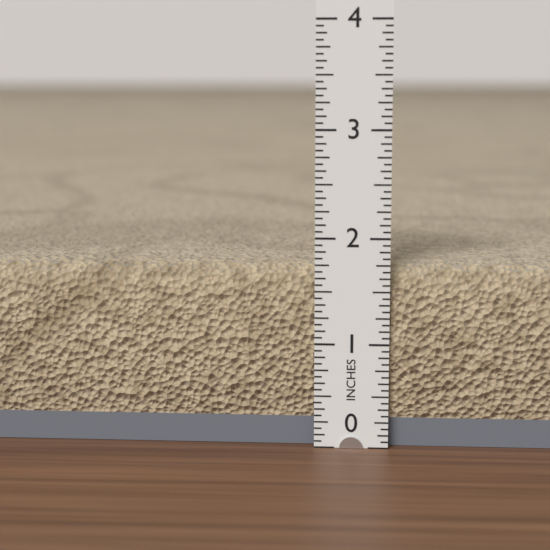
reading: 1.7500 in
